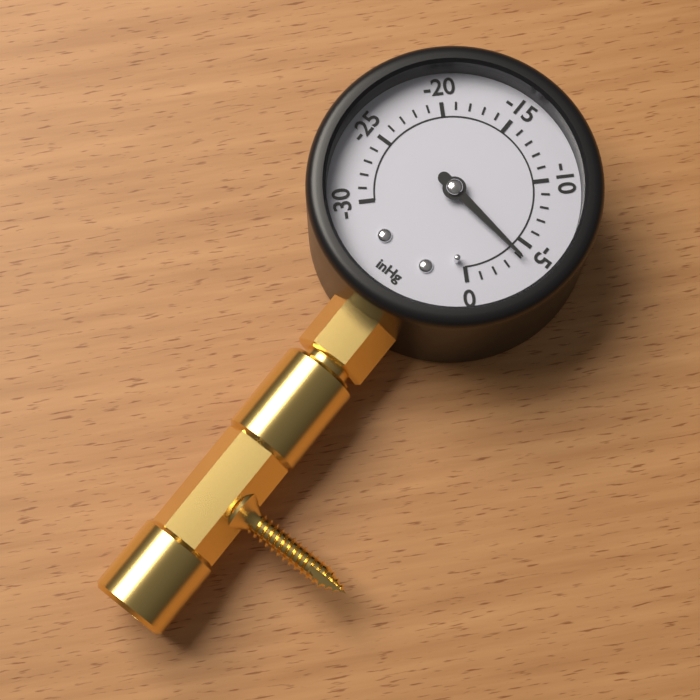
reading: -4 inHg
